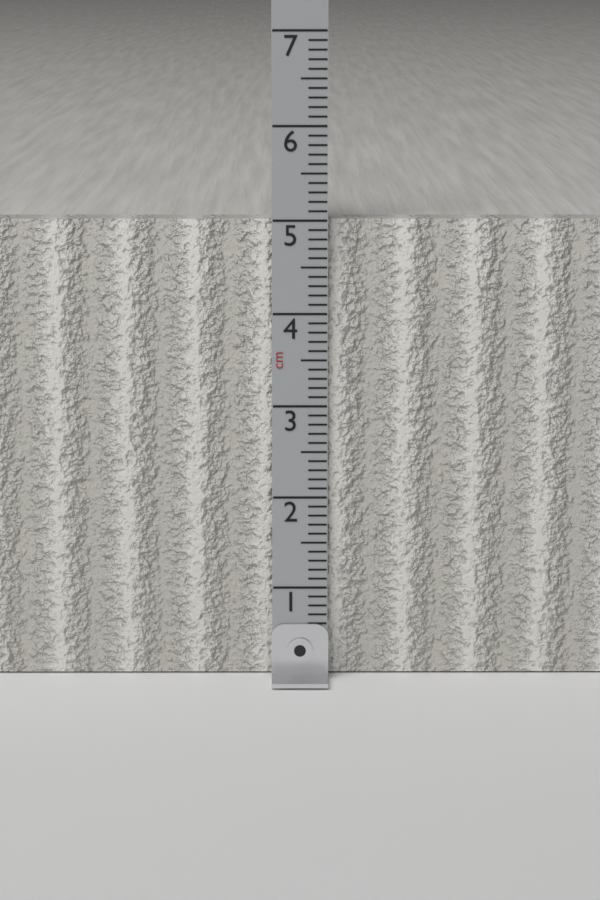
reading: 5.0 cm
